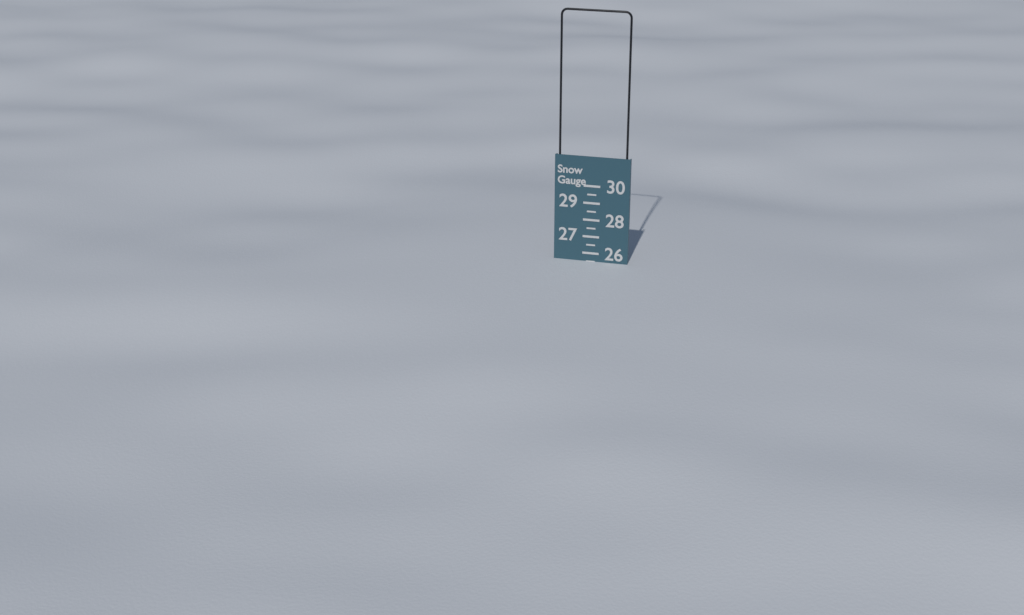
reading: 25.5 (no unit)
